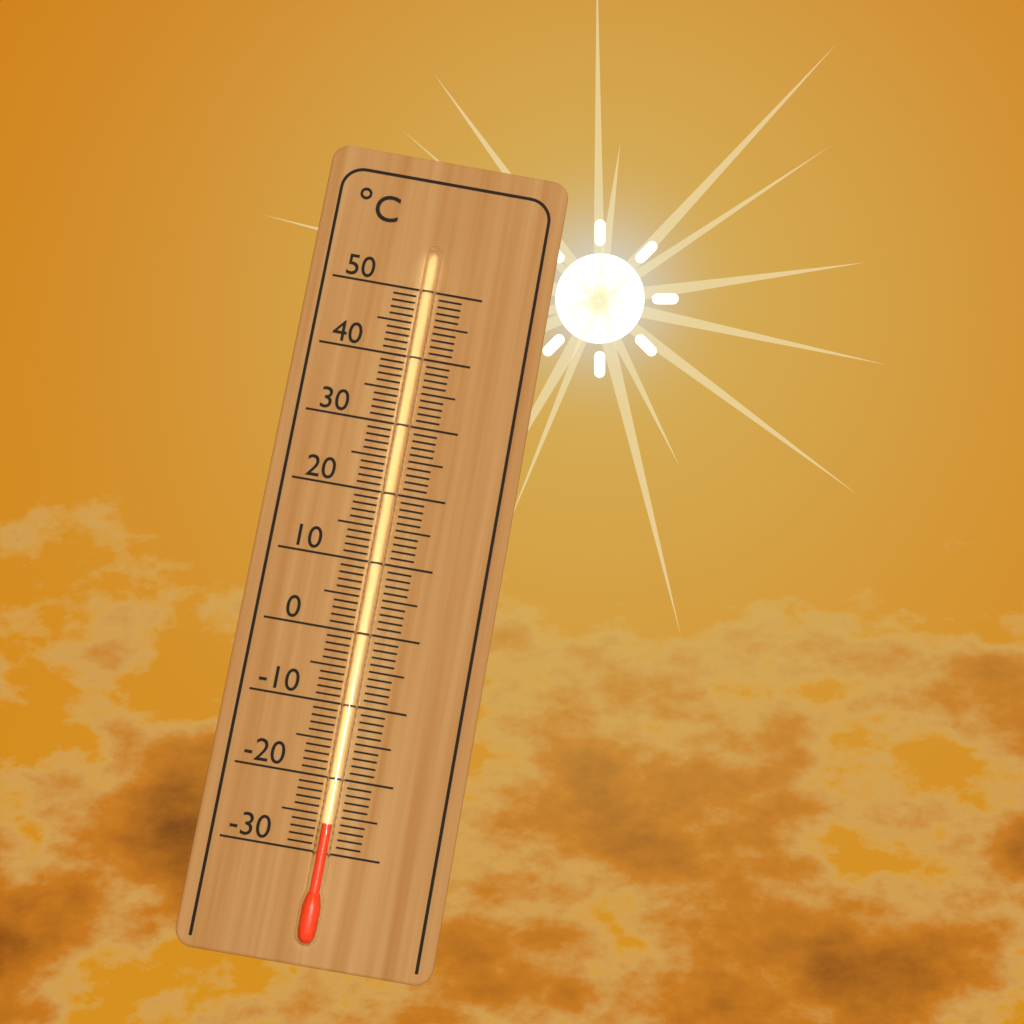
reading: -26 °C
